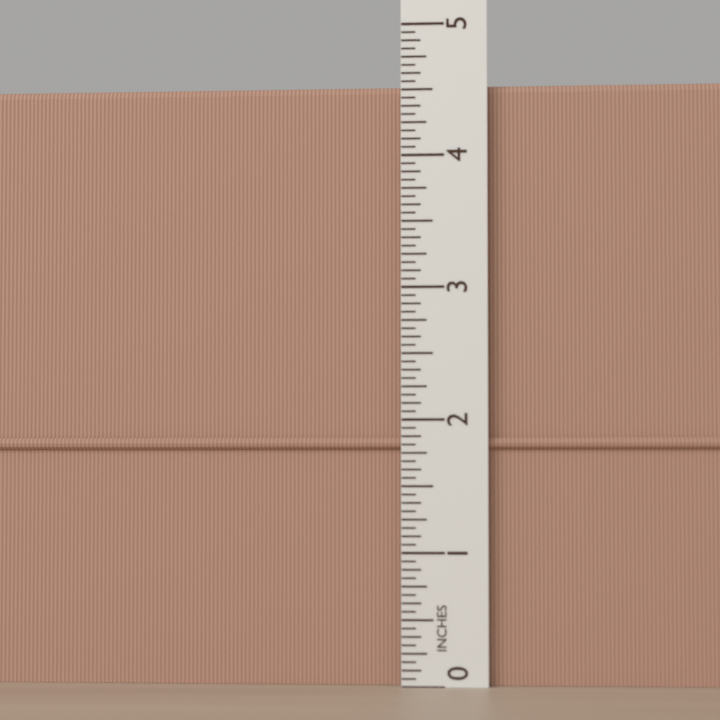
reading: 4.5625 in
